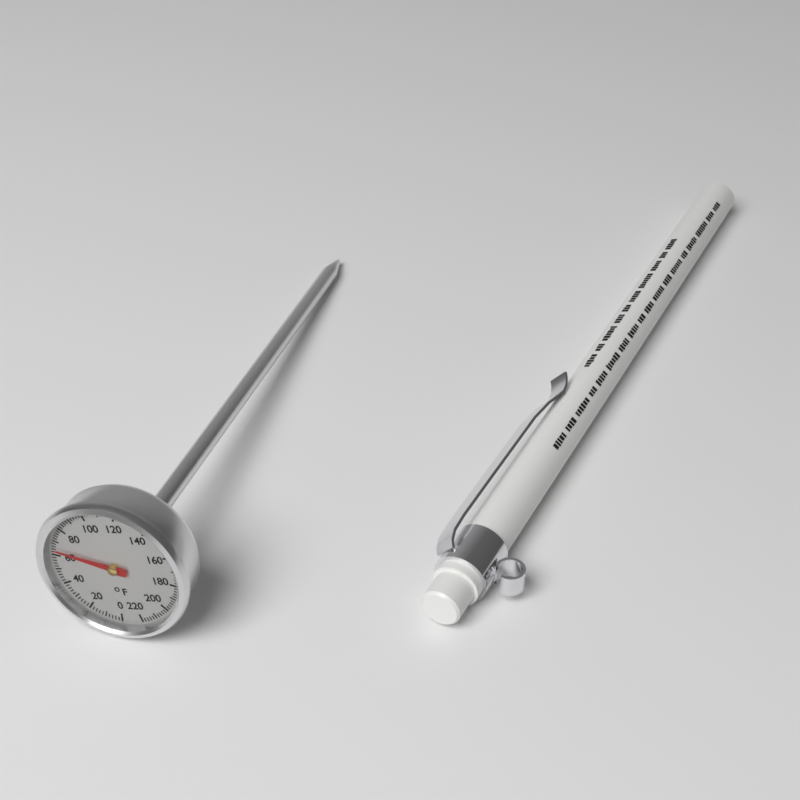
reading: 64 °F
